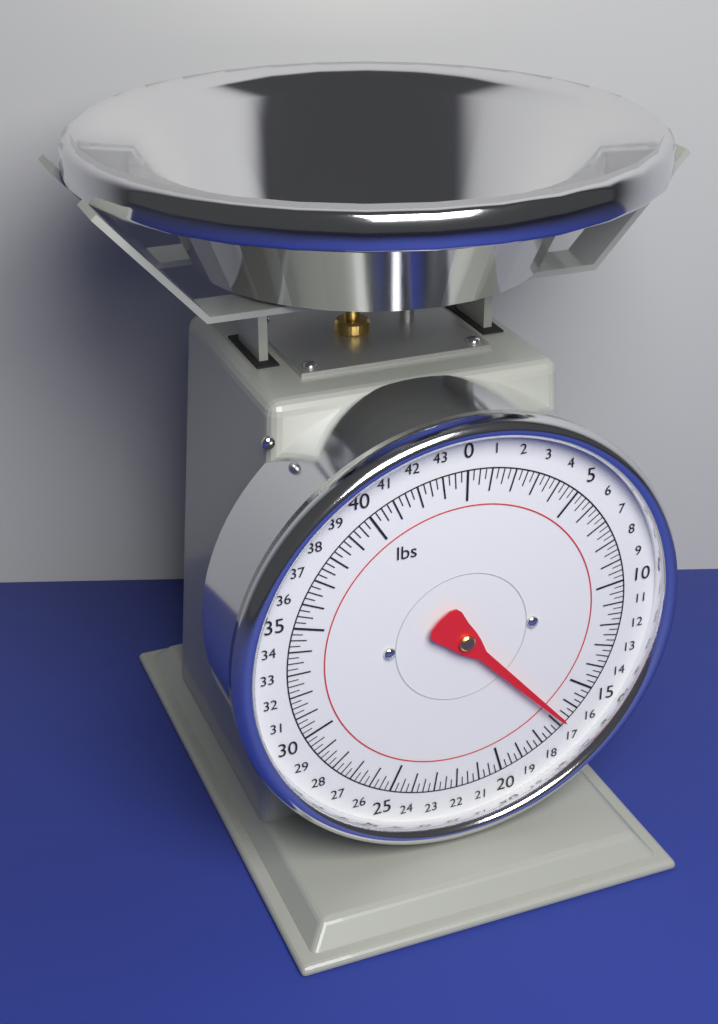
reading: 16.75 lbs
